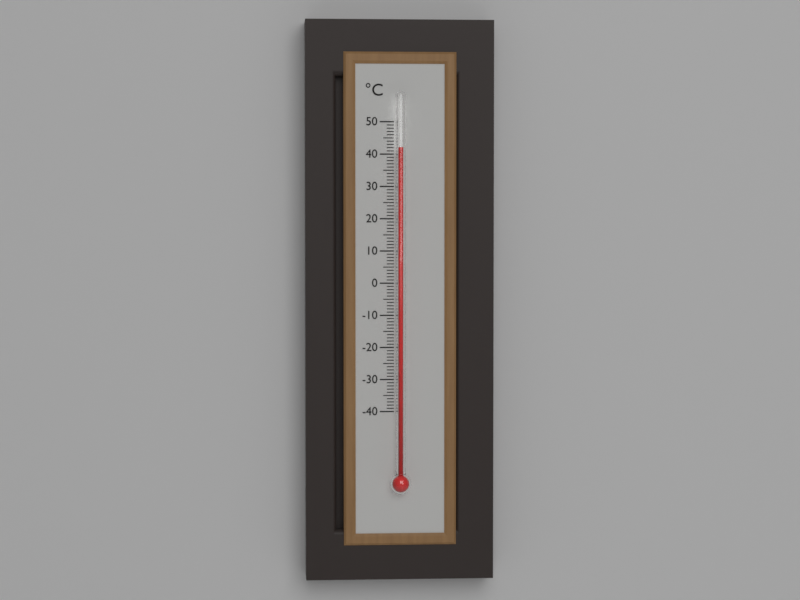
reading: 42 °C
